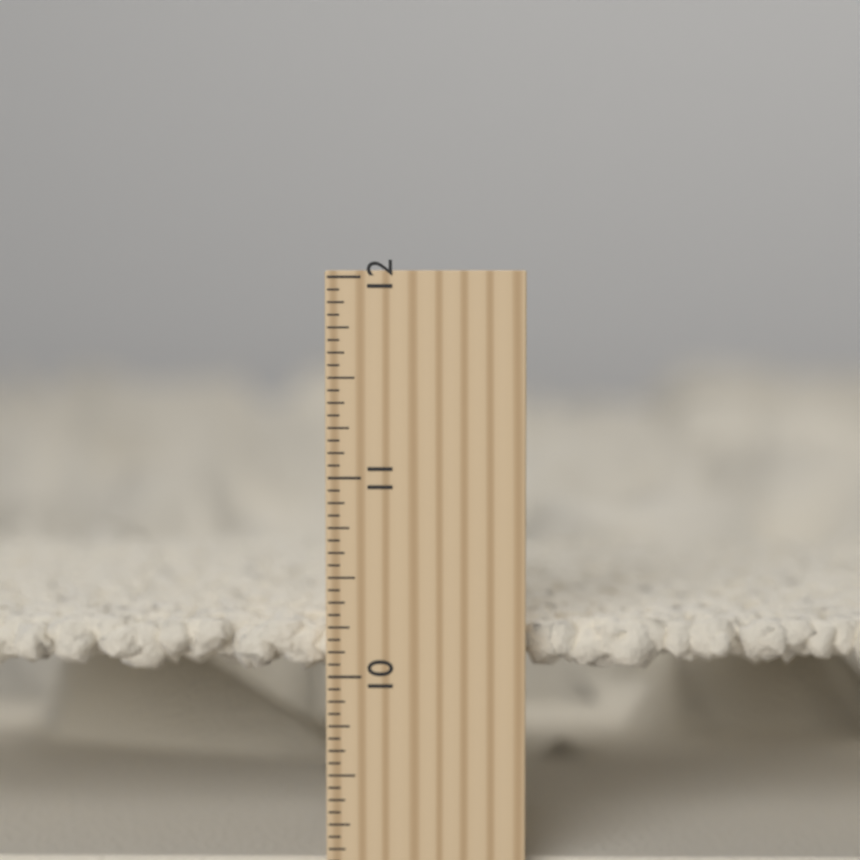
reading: 10.2500 inch
